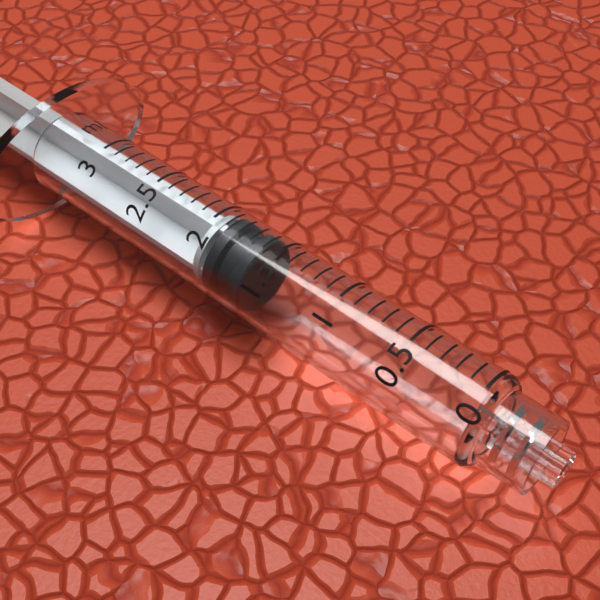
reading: 1.6 ml
